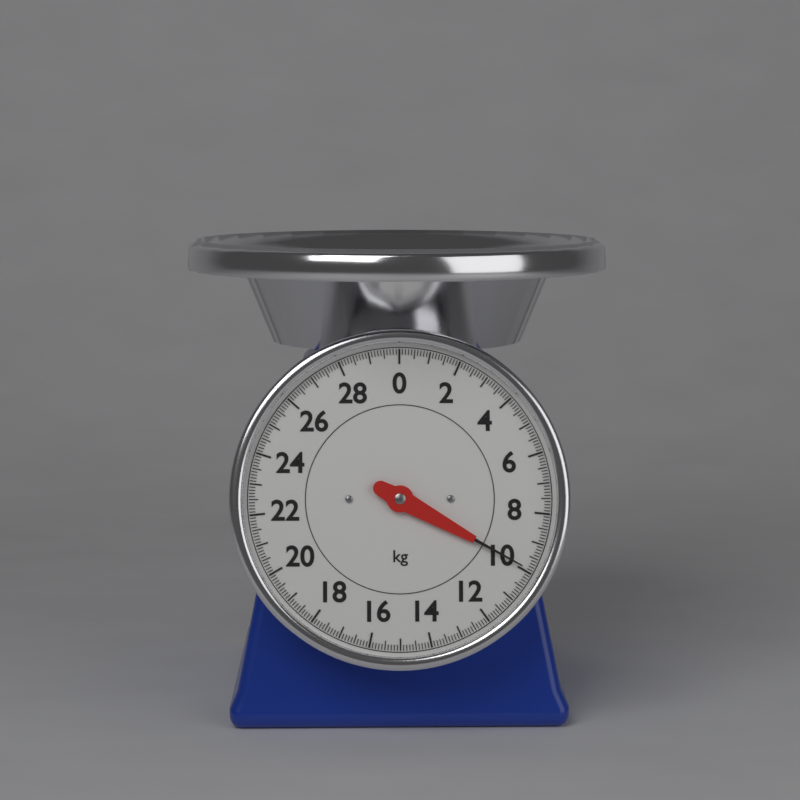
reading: 9.9 kg
